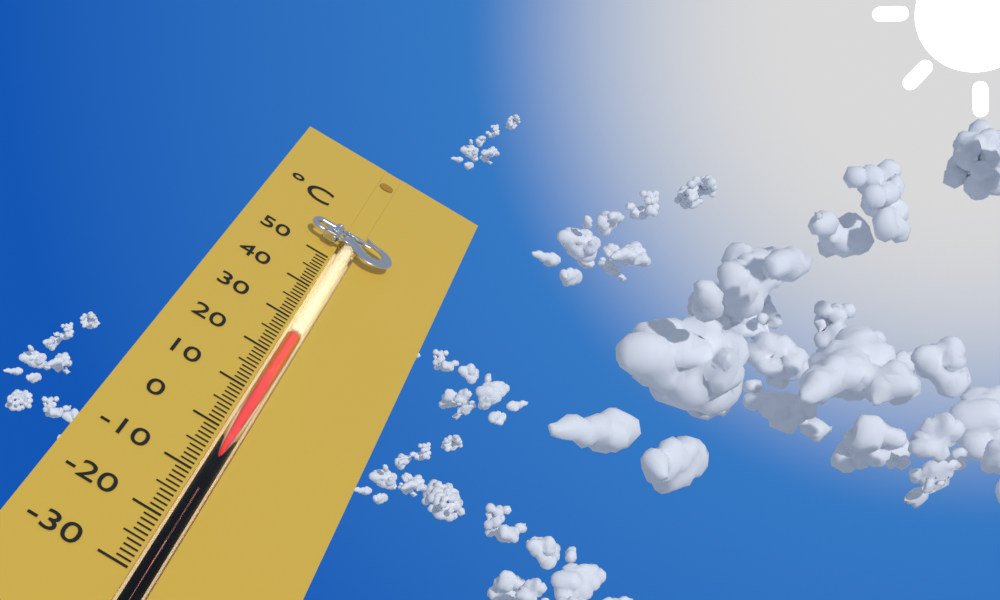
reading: 26 °C
